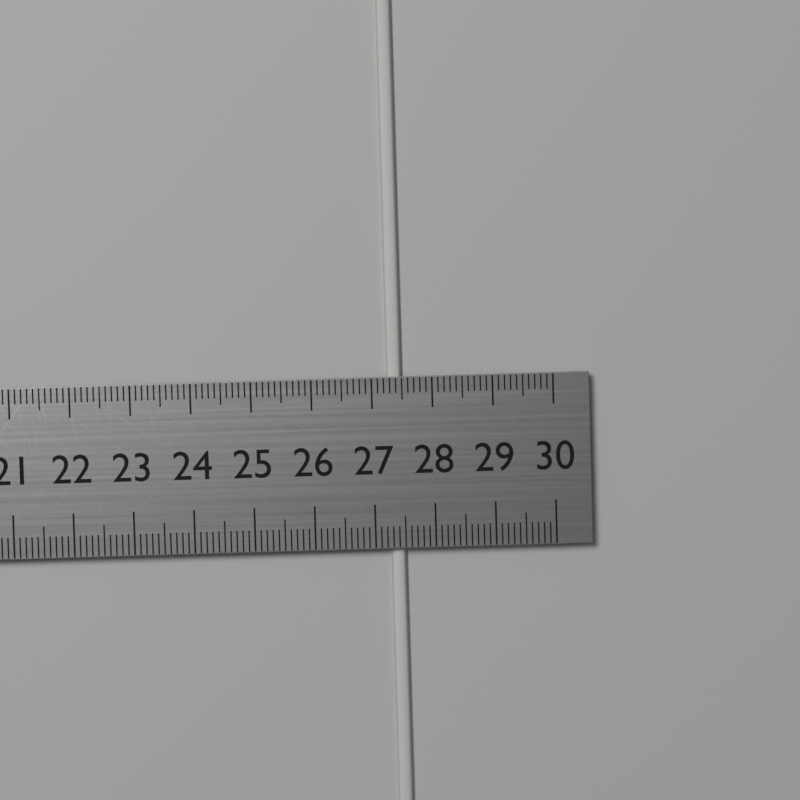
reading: 27.5 cm
